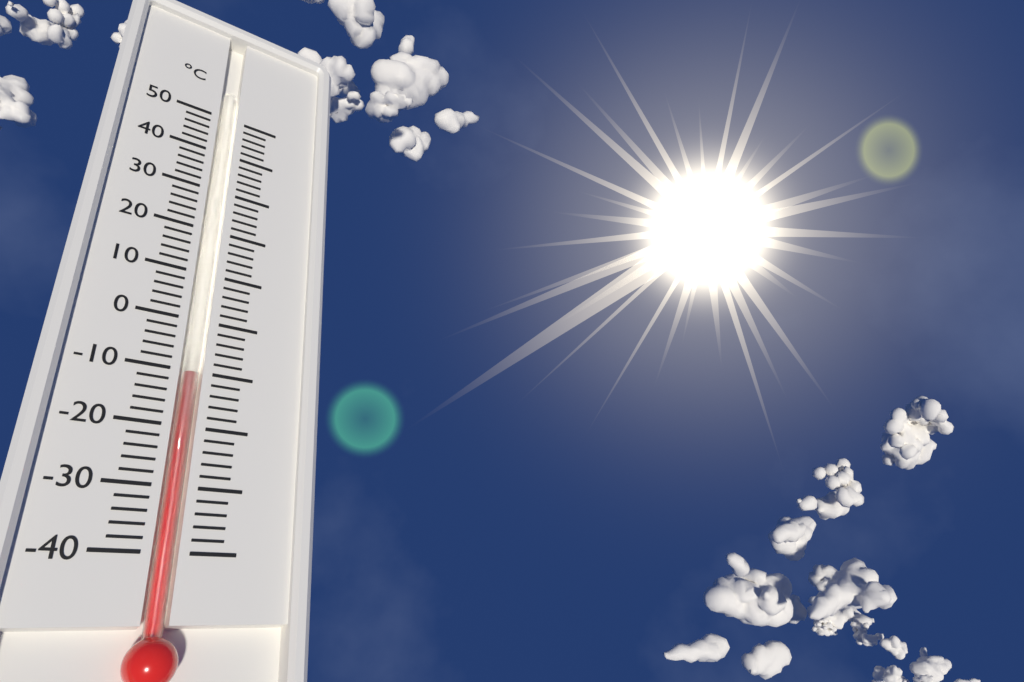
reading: -10 °C
